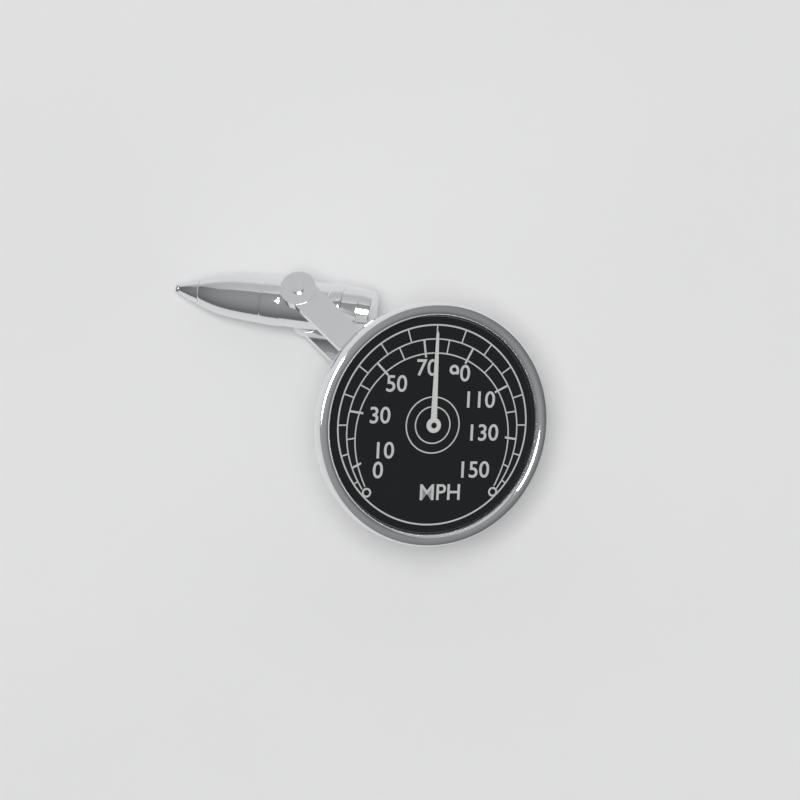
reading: 75 MPH
